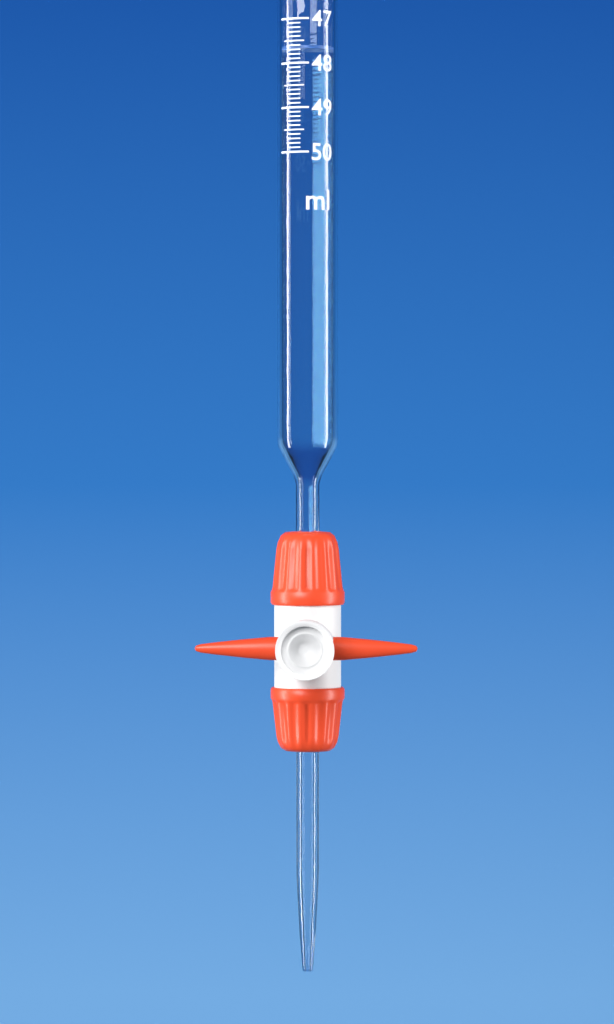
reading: 47.6 ml
